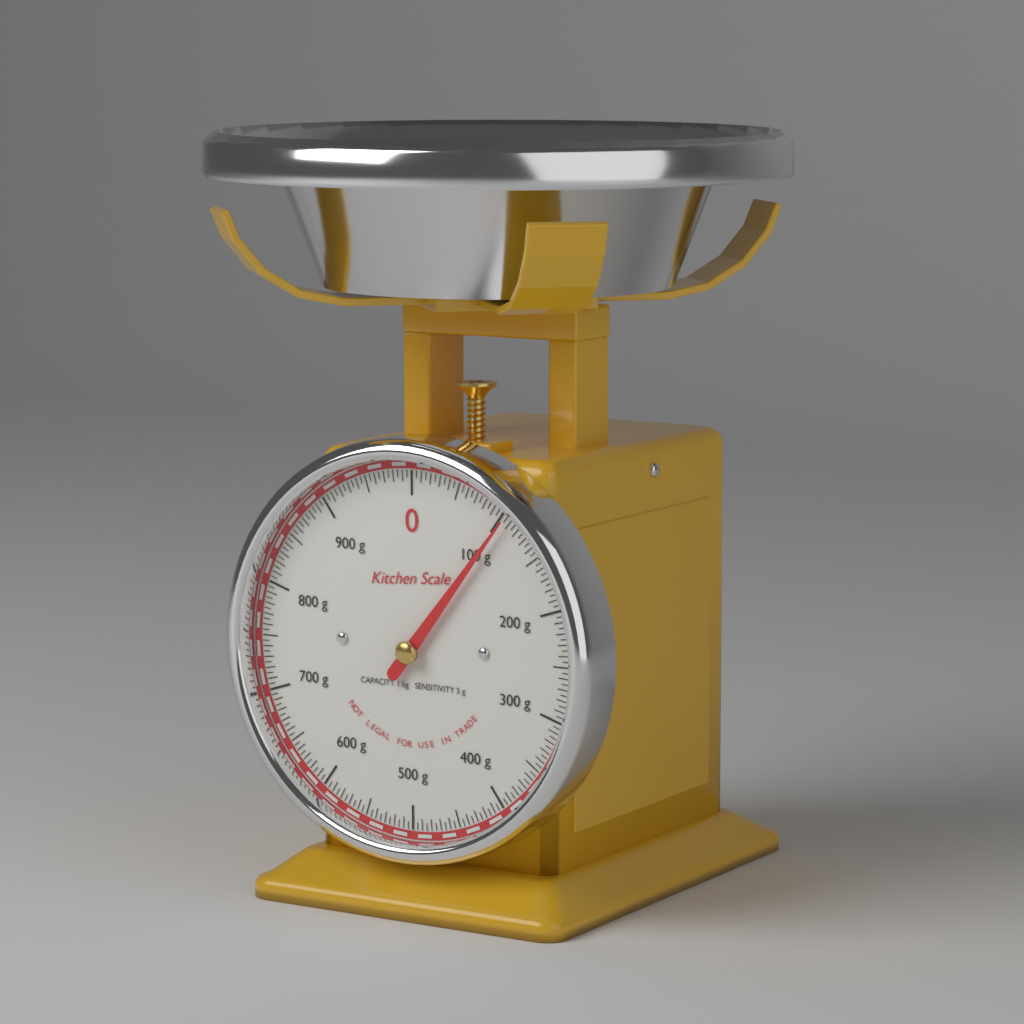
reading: 105 g
